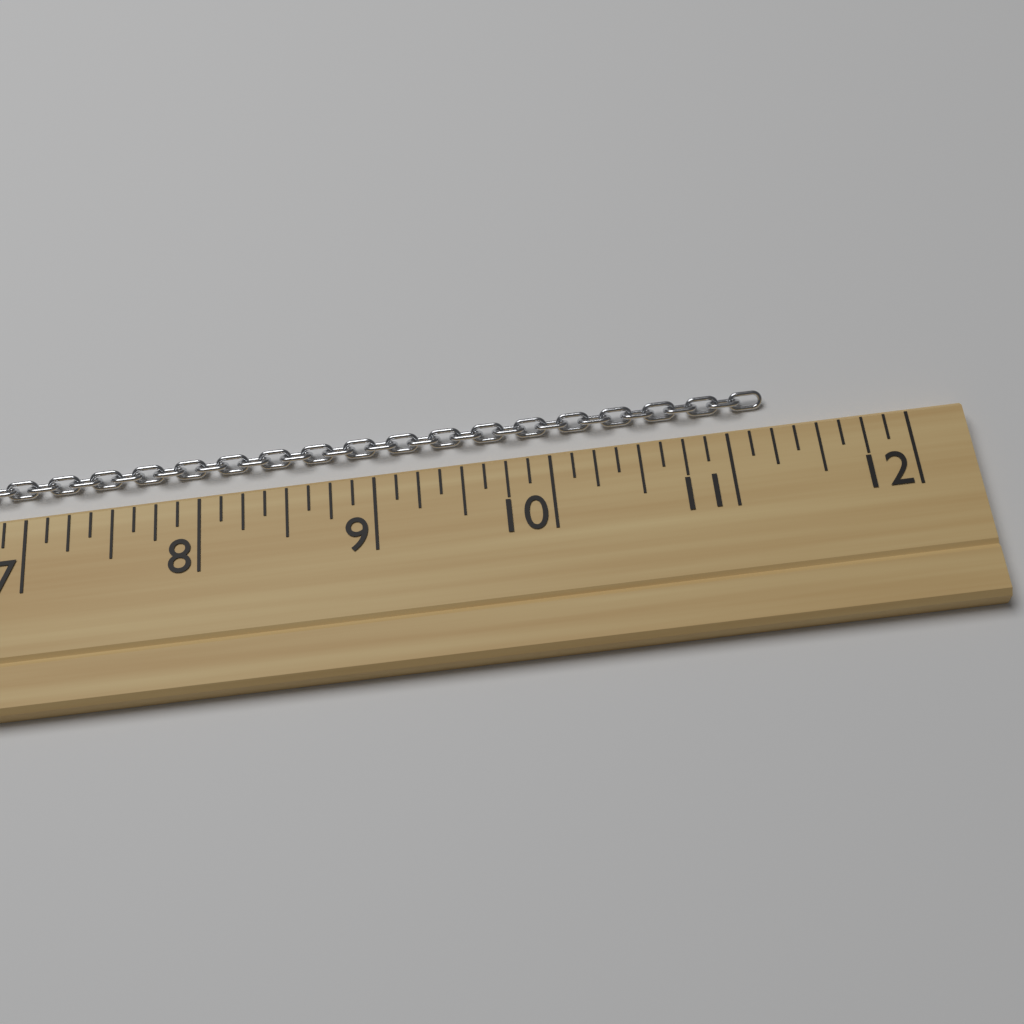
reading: 11.250 (no unit)
